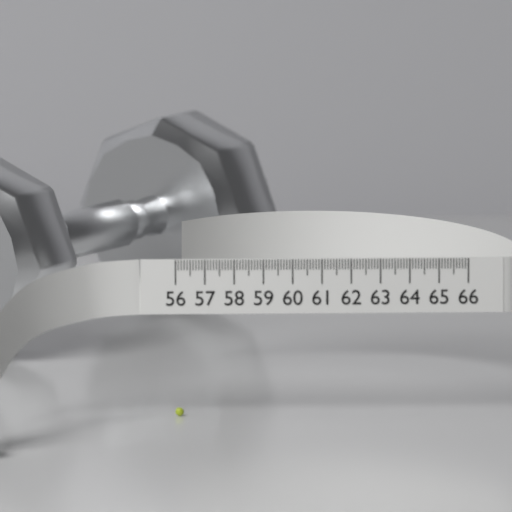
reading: 56.3 (no unit)
